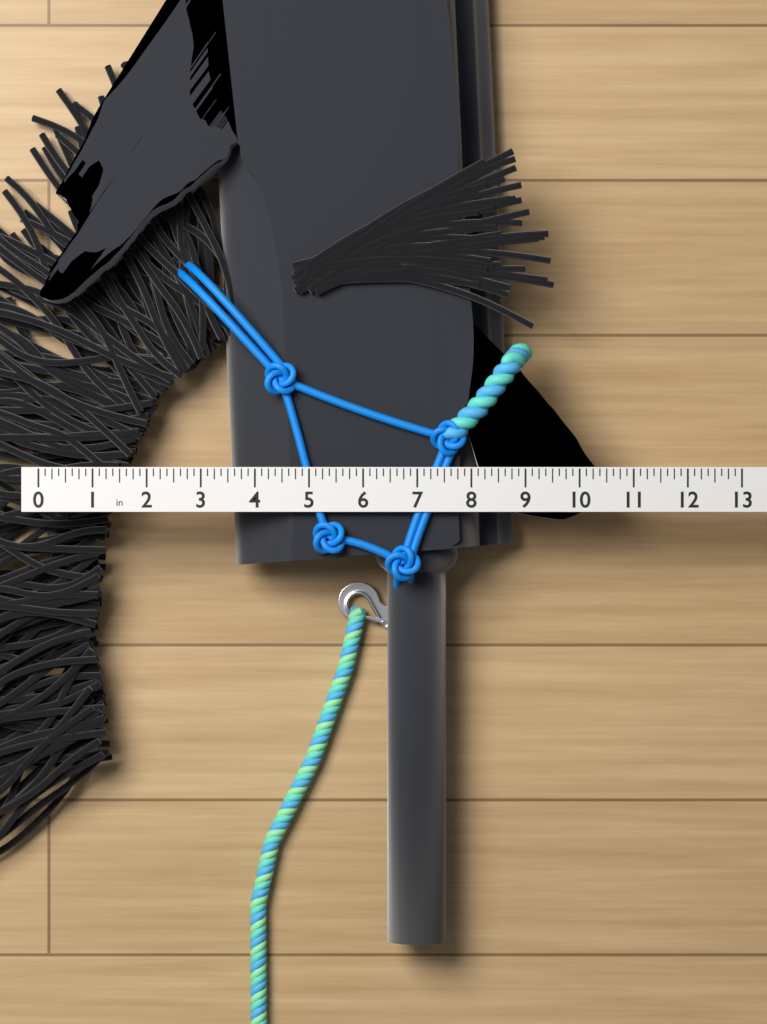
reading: 10.500 in
